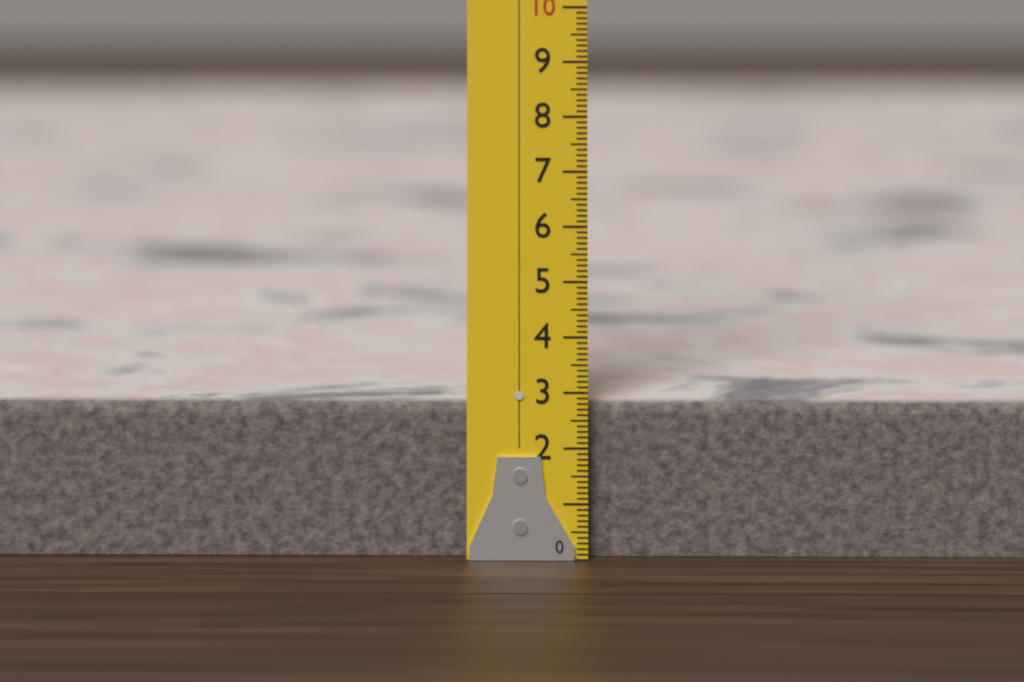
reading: 2.8 (no unit)
